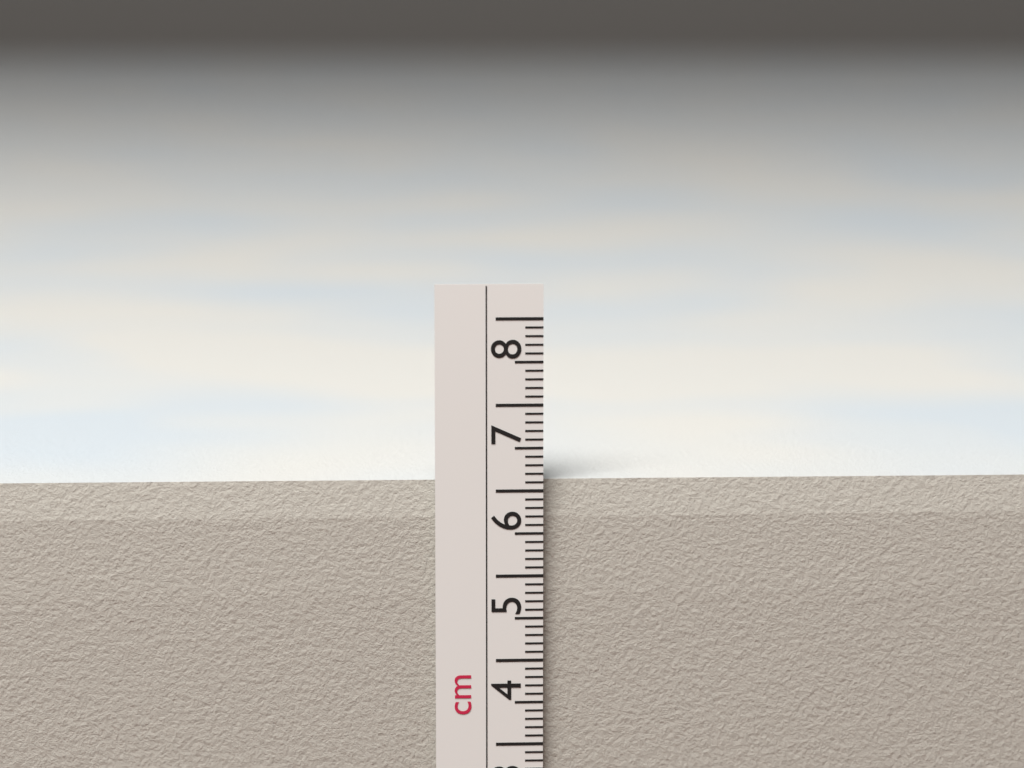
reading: 6.1 cm
